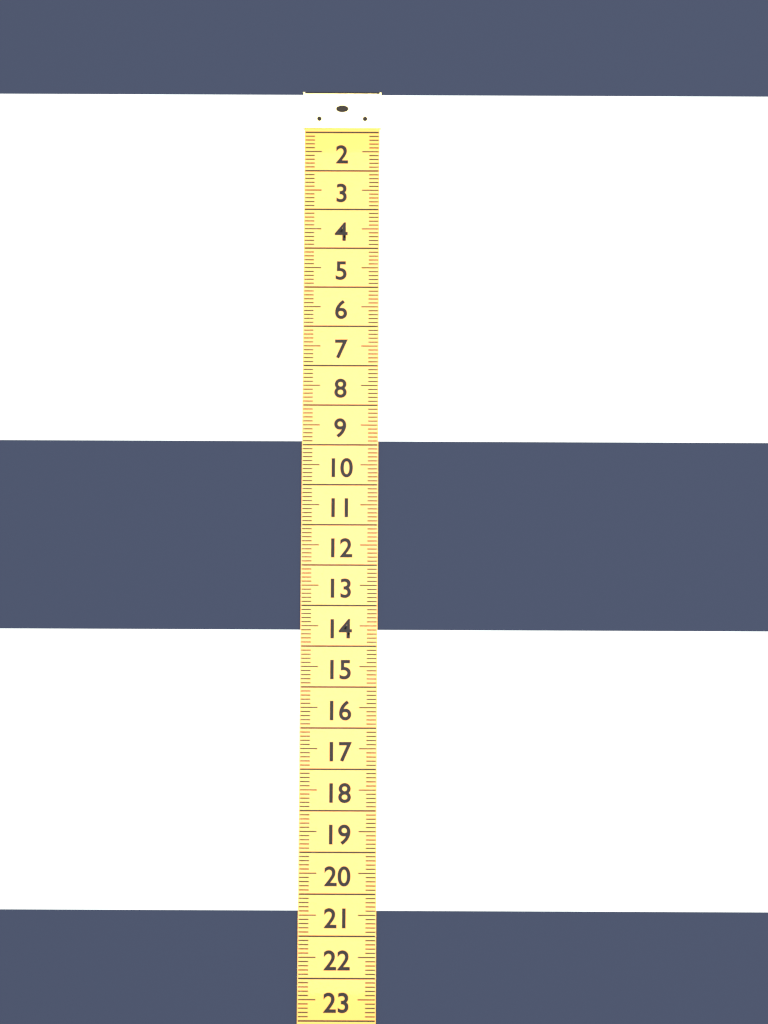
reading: 8.9 (no unit)
